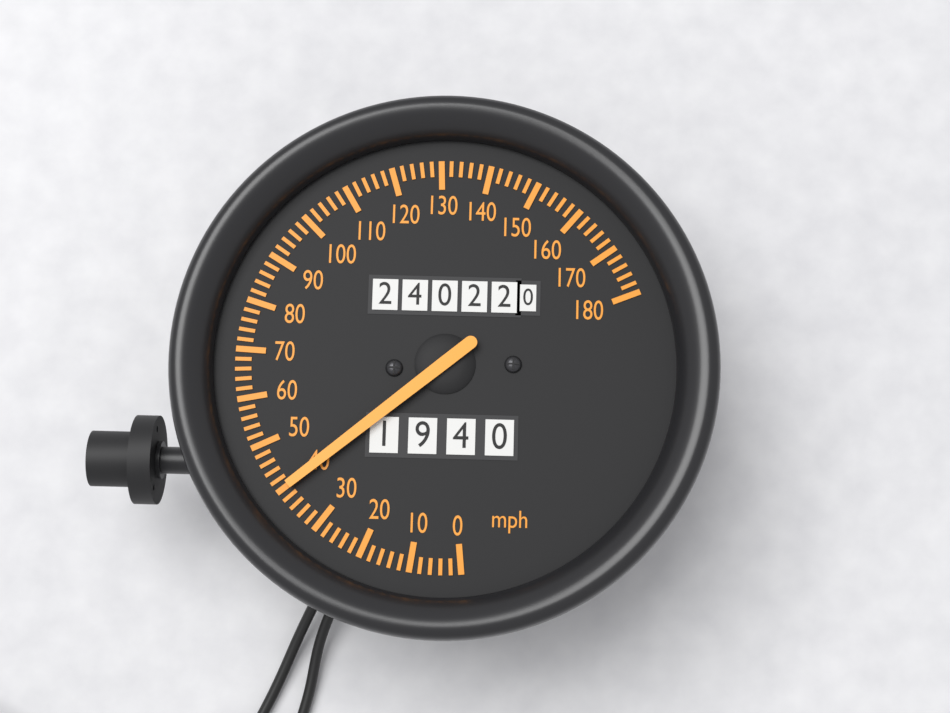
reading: 40 mph
